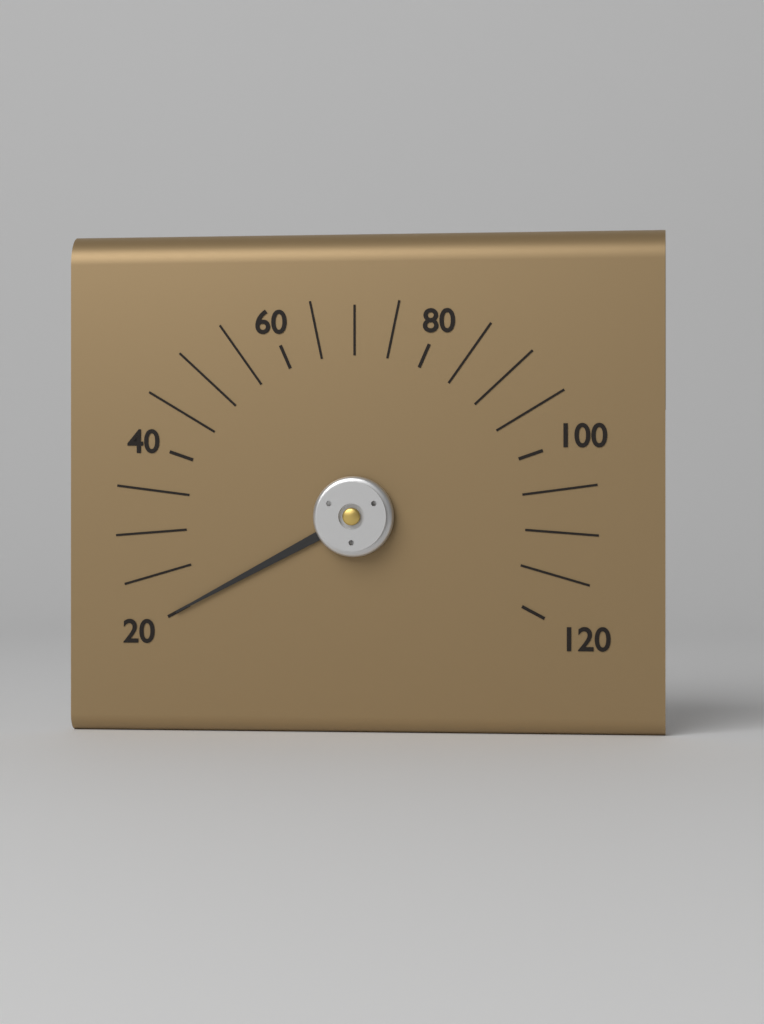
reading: 20 (no unit)
